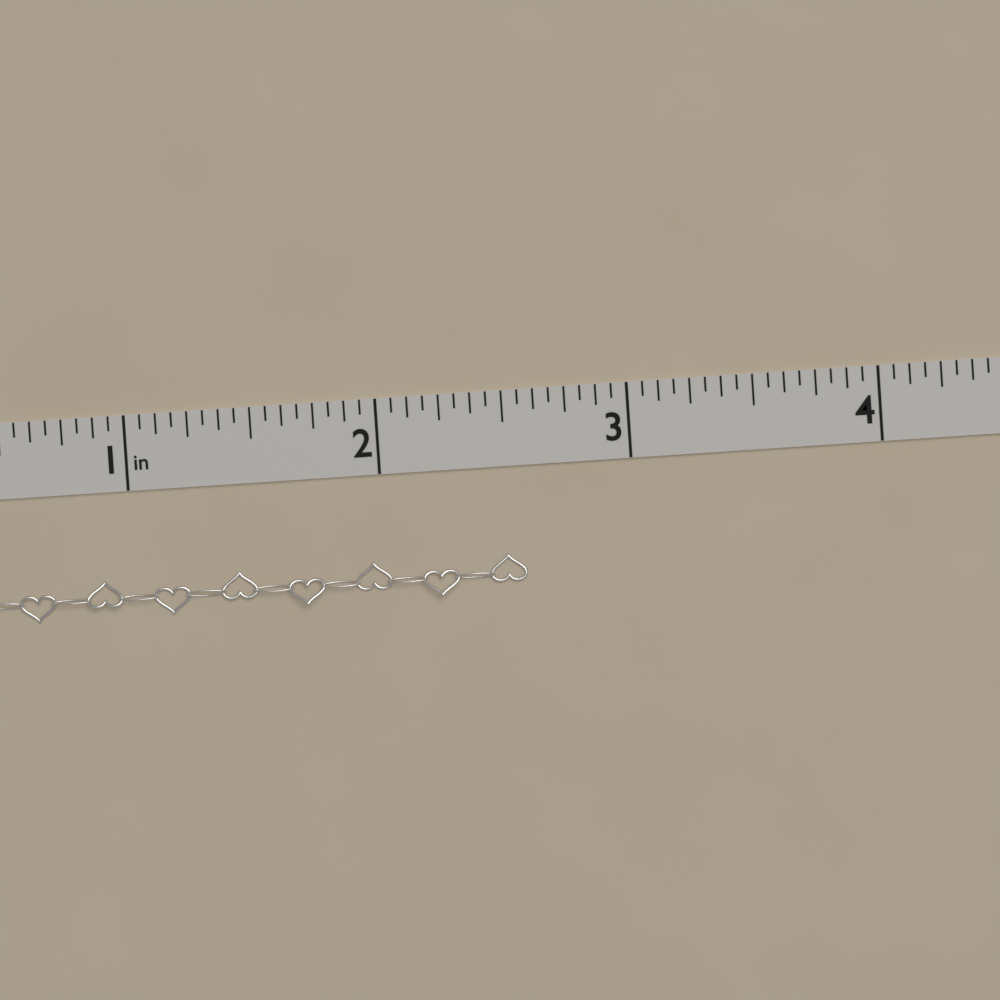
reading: 2.5625 in
